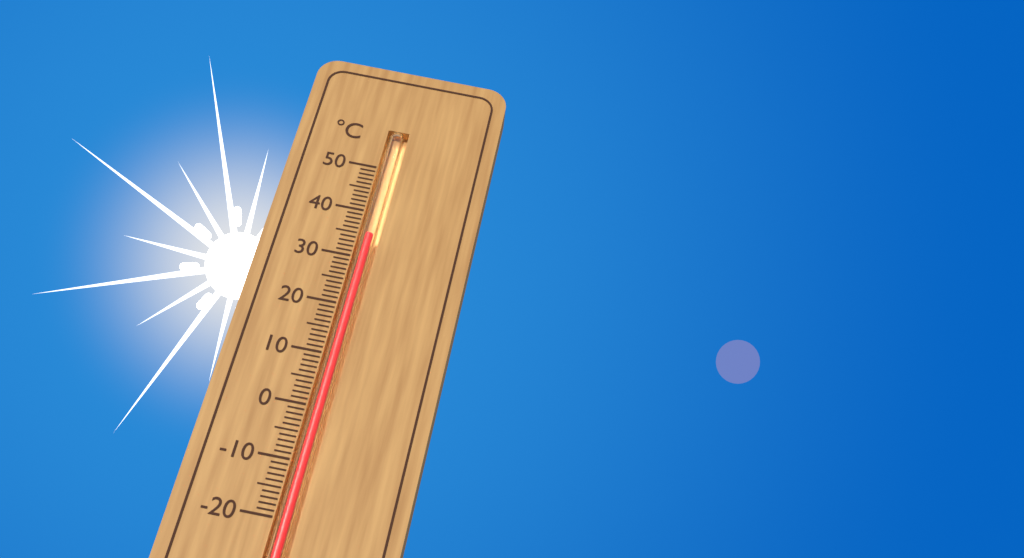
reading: 35 °C
